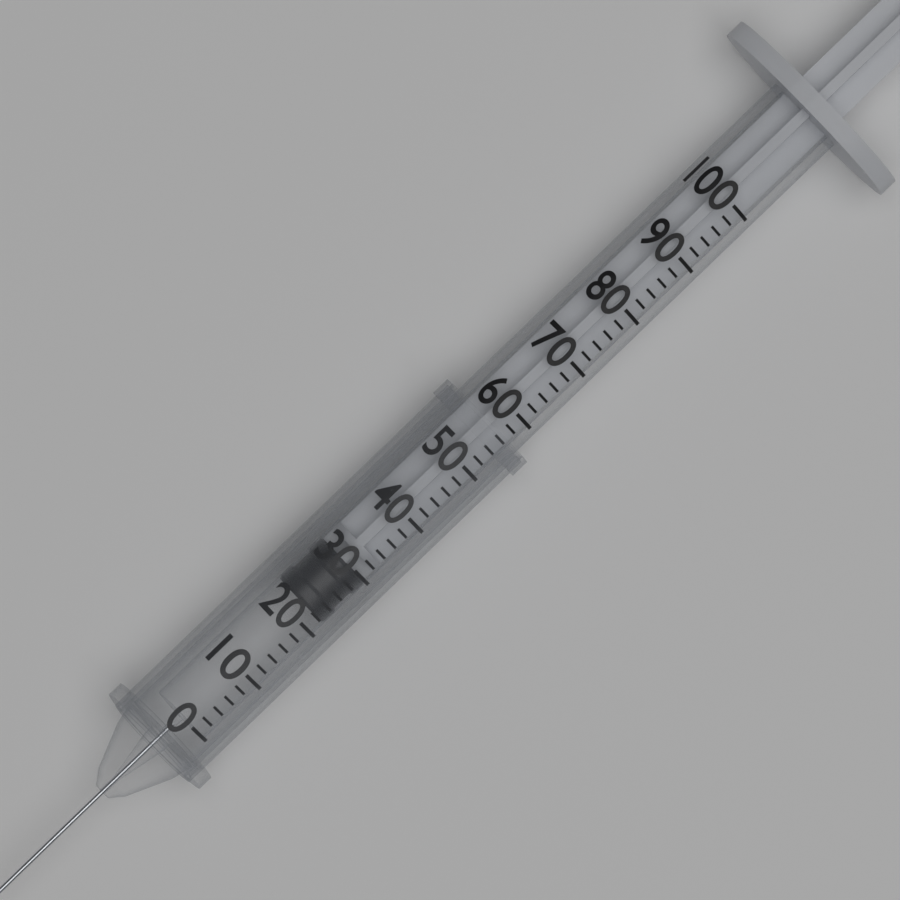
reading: 22 (no unit)
